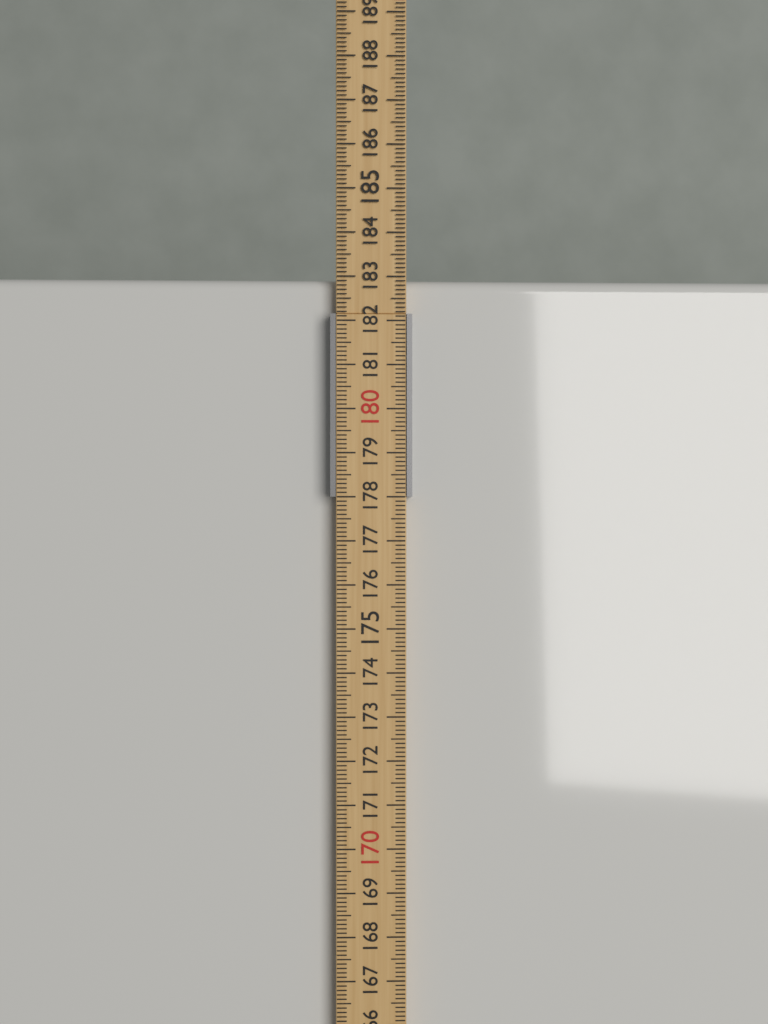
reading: 183.0 cm
